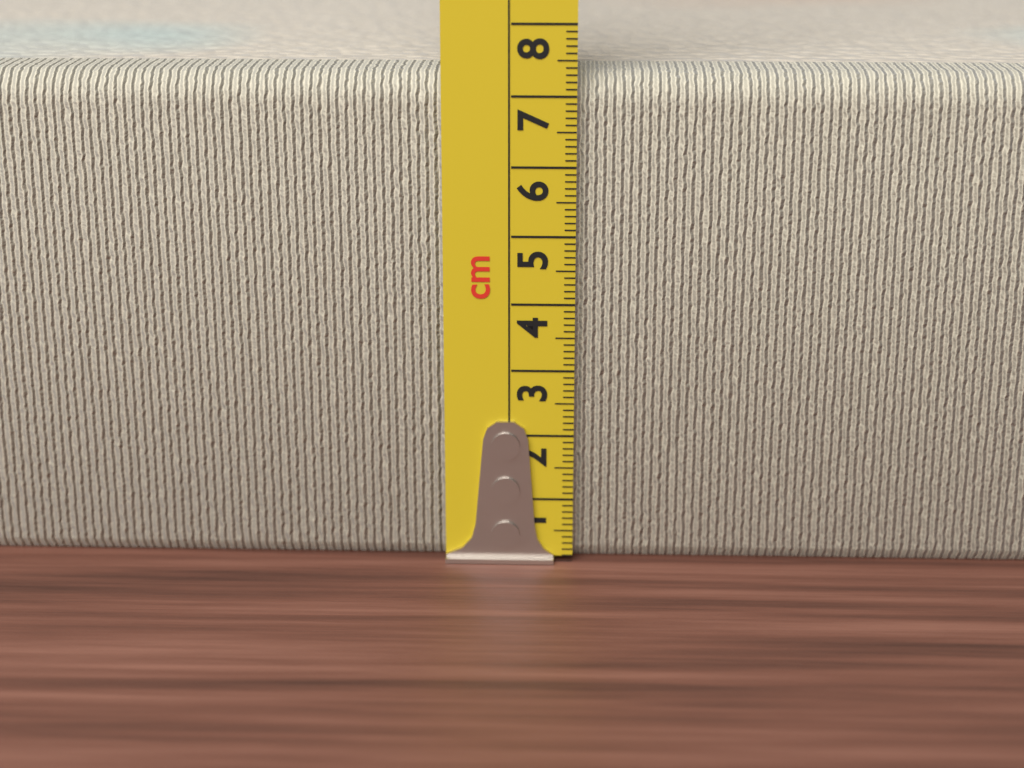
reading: 7.3 cm
